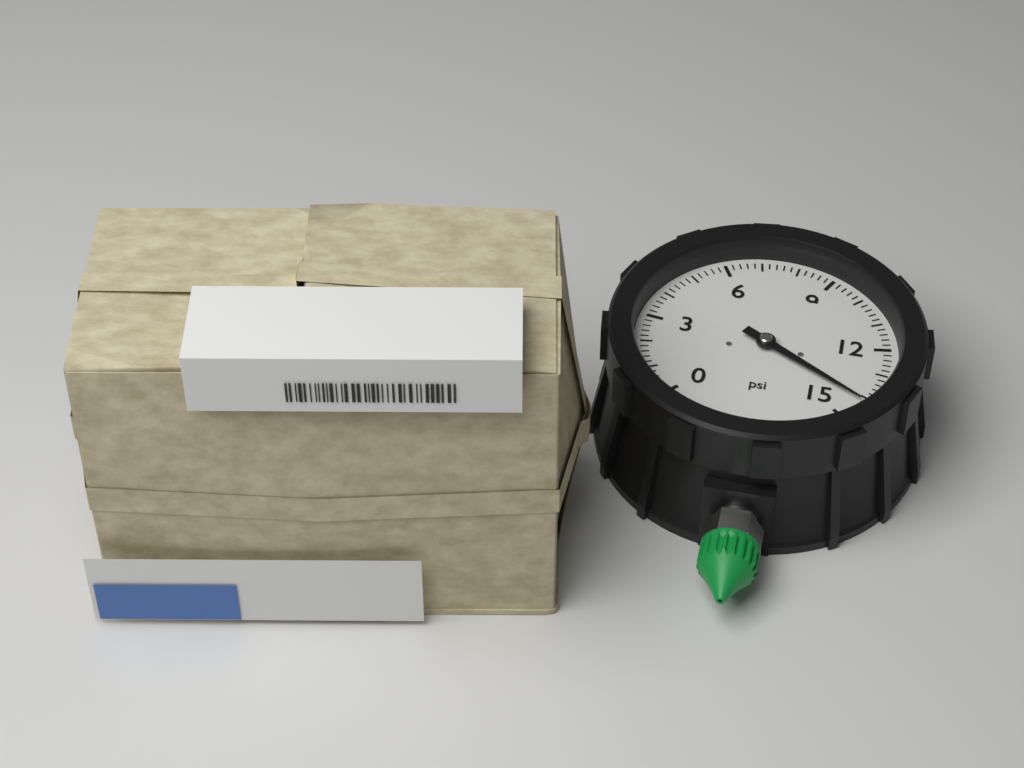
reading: 14.2 psi
